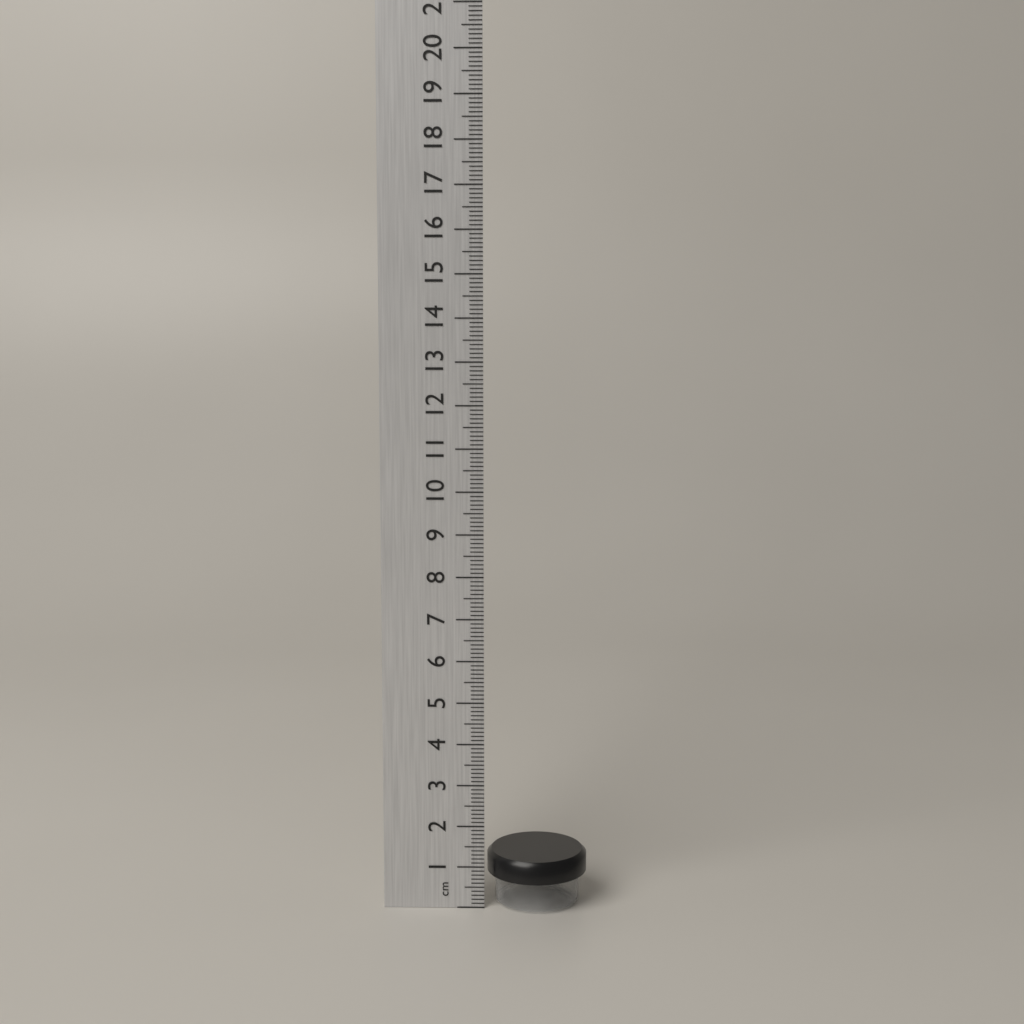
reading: 1.3 cm
